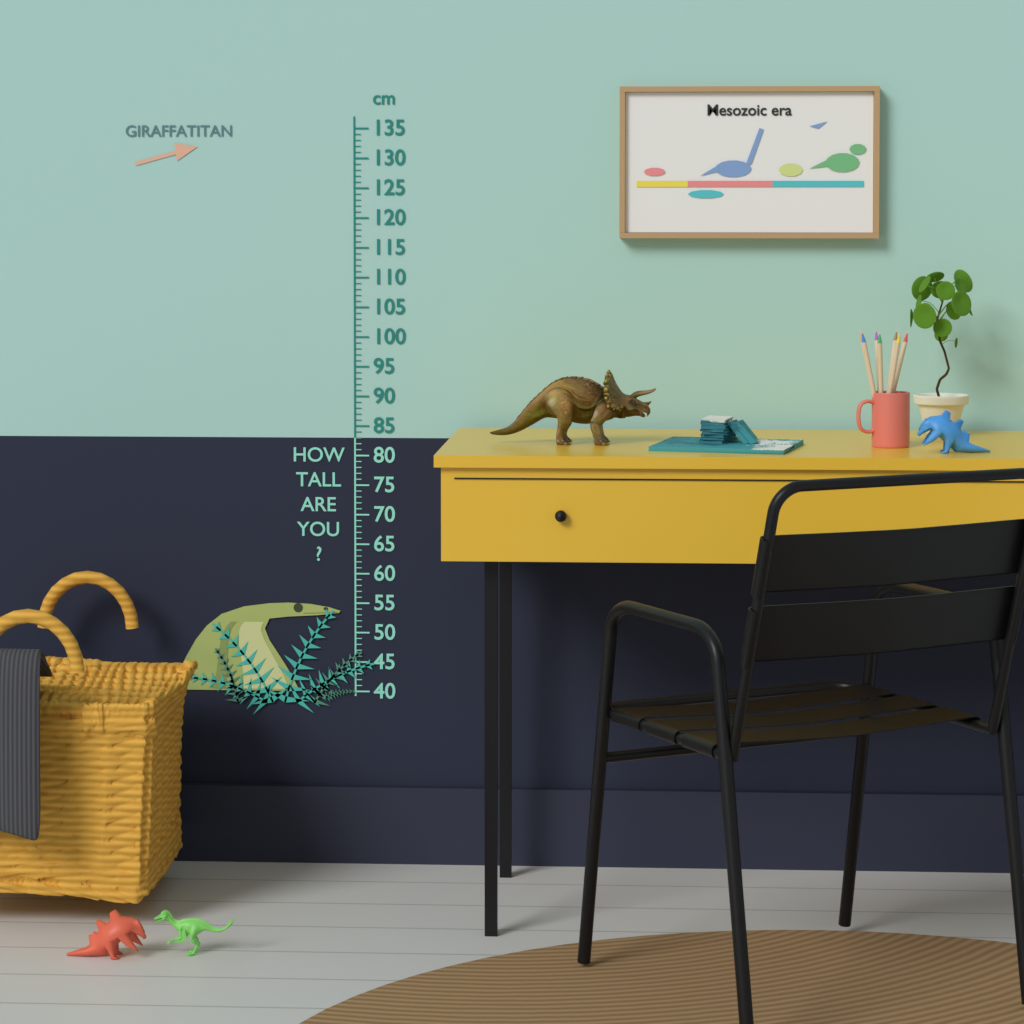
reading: 55 cm
